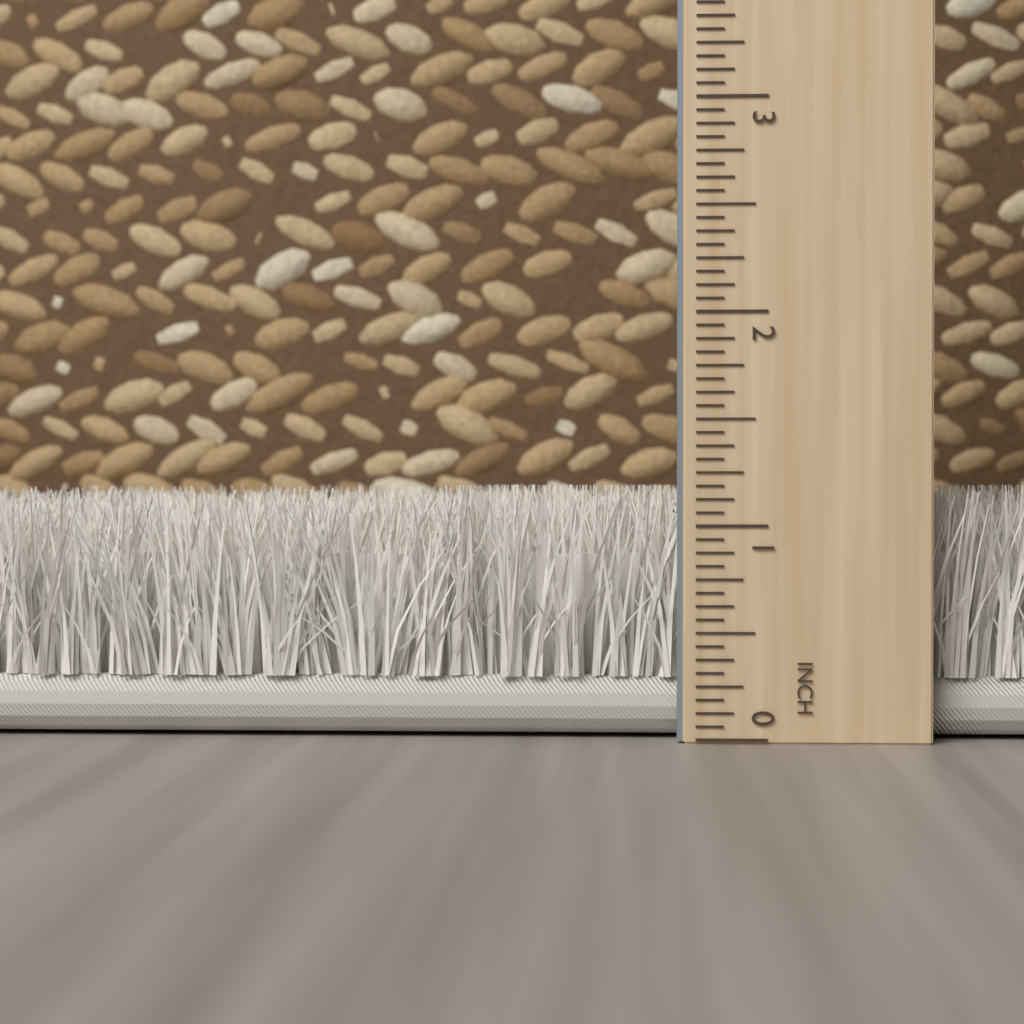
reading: 1.1875 inch
